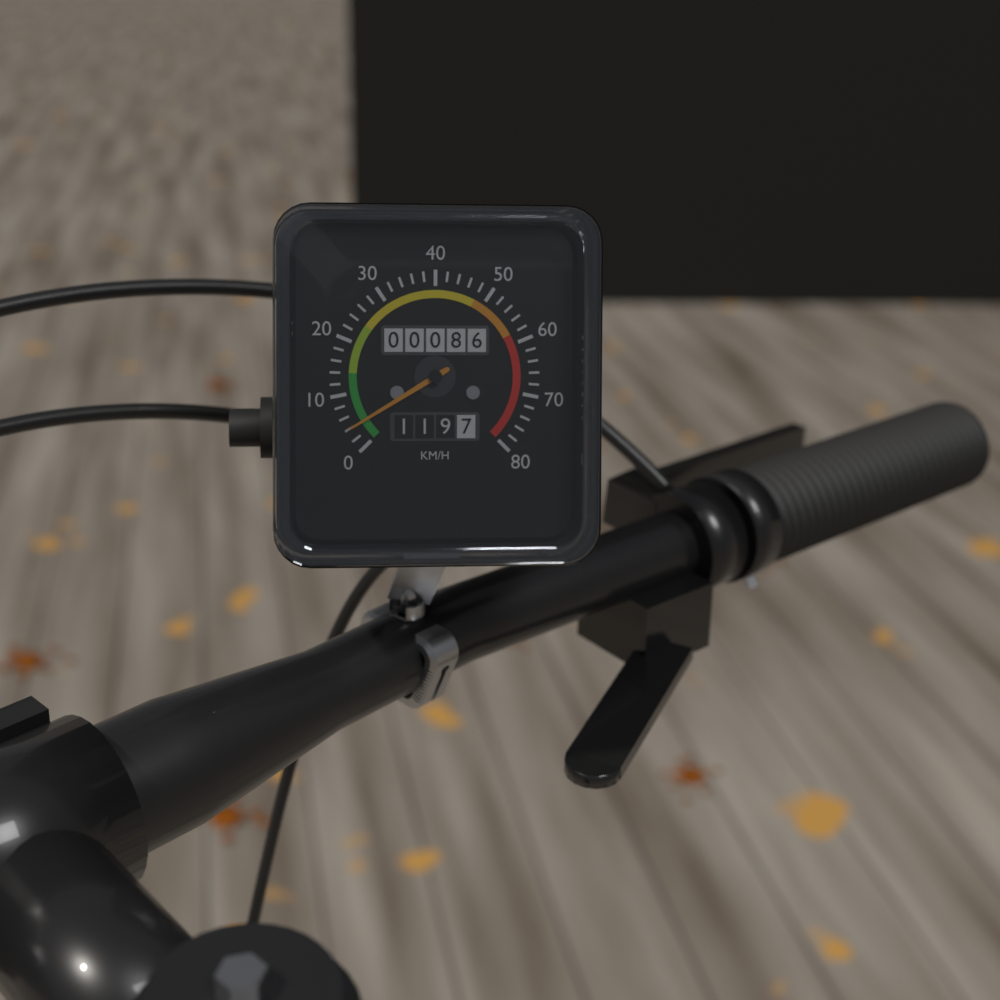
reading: 4 km/h
